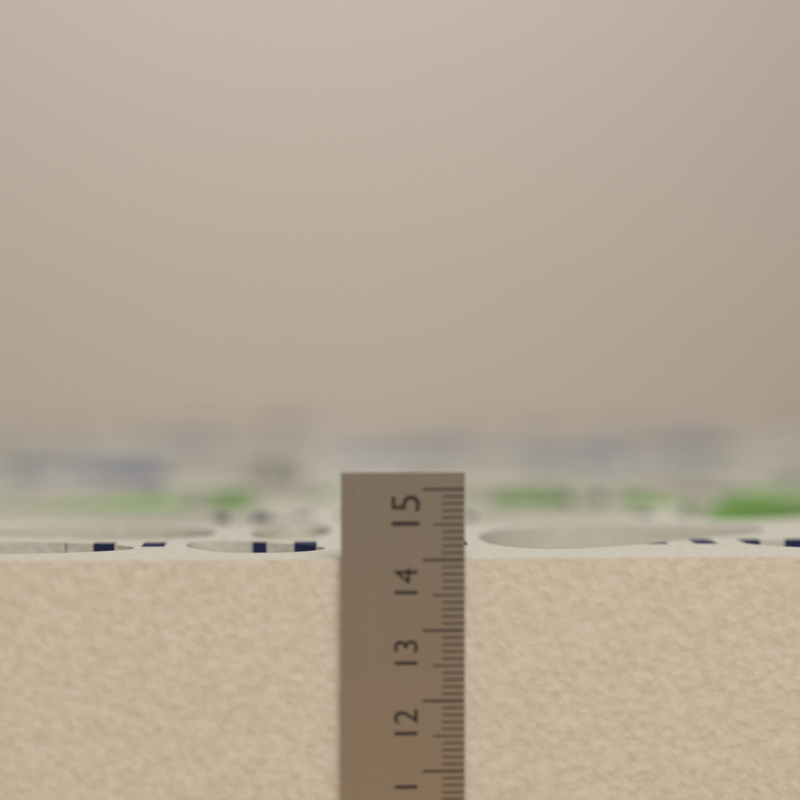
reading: 14.0 cm
